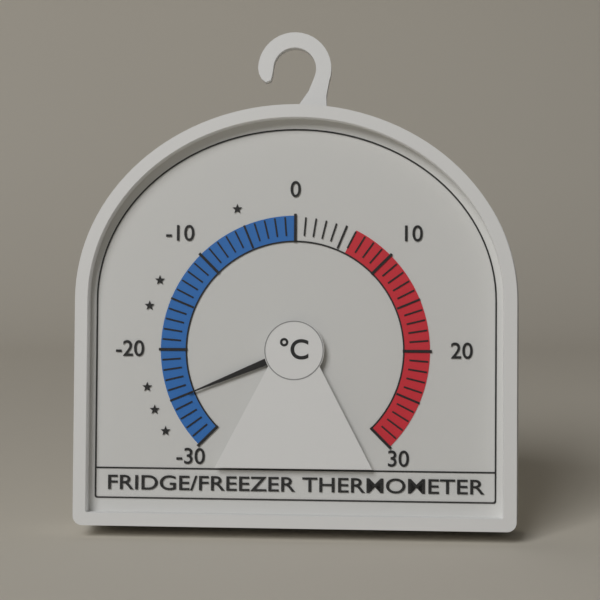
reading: -25 °C
